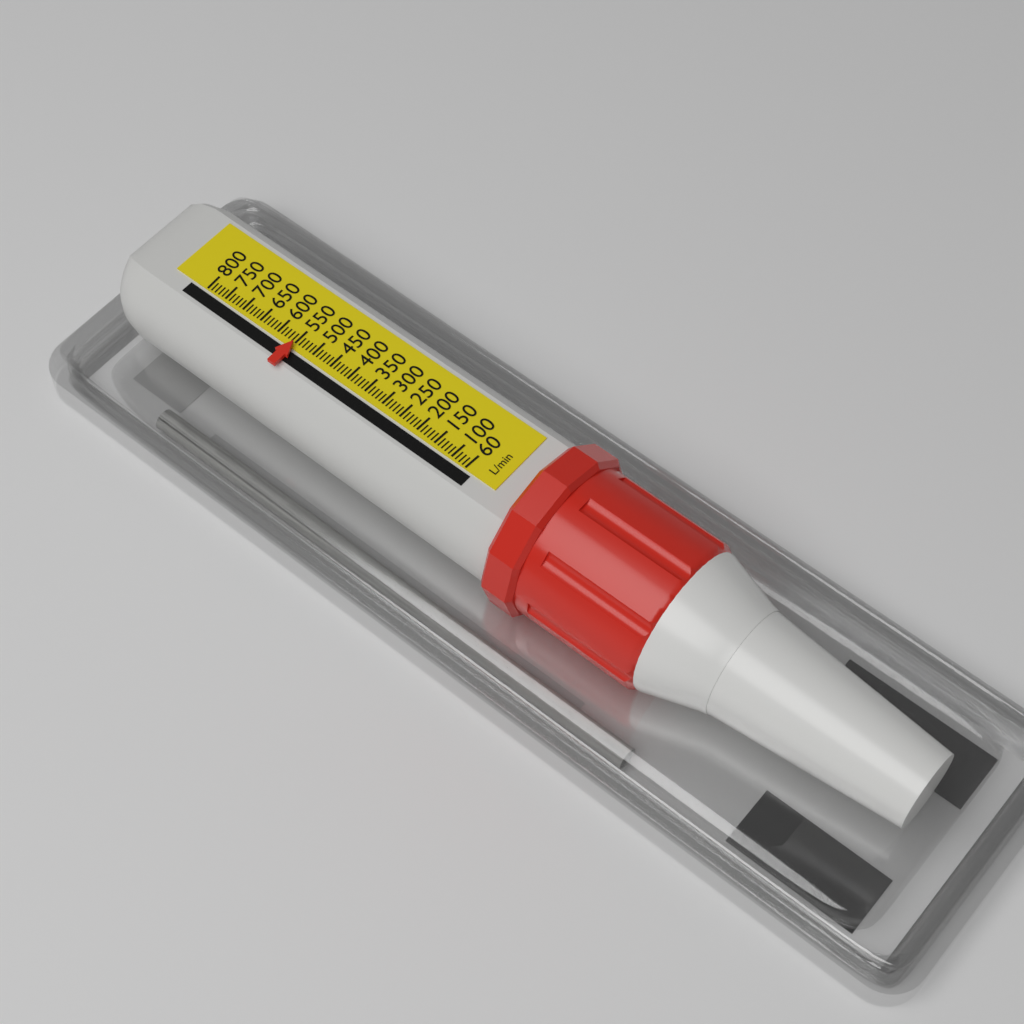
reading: 550 L/min
